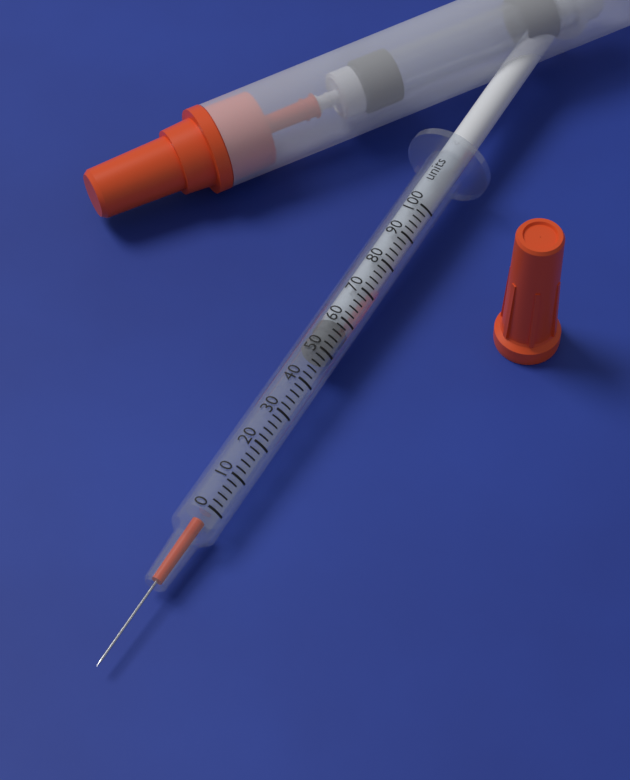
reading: 50 units
